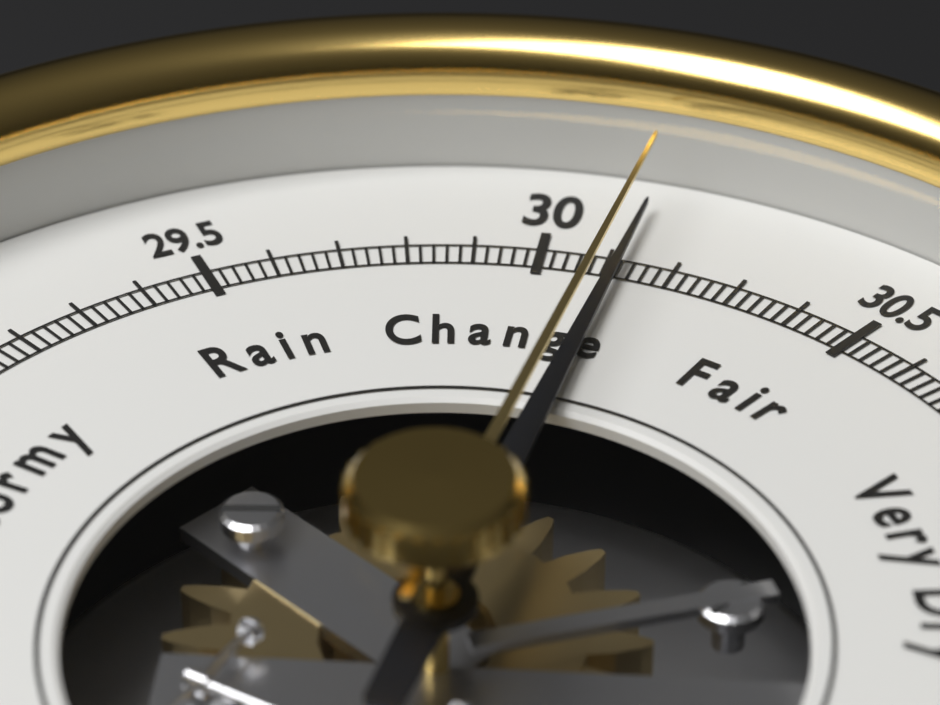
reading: 30.12 inHg
